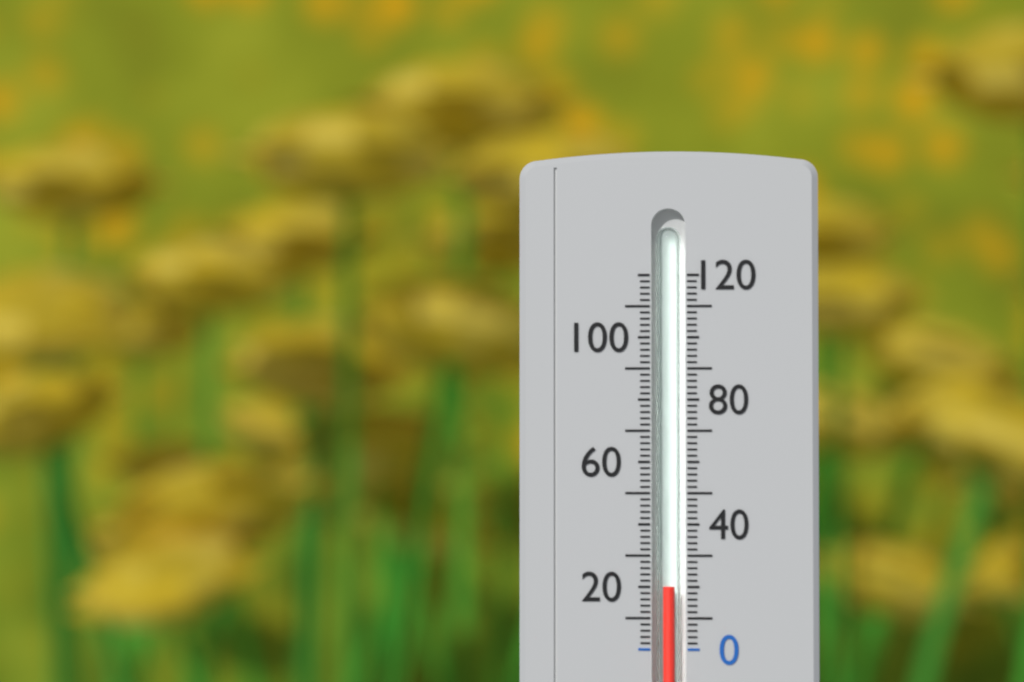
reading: 20 (no unit)
